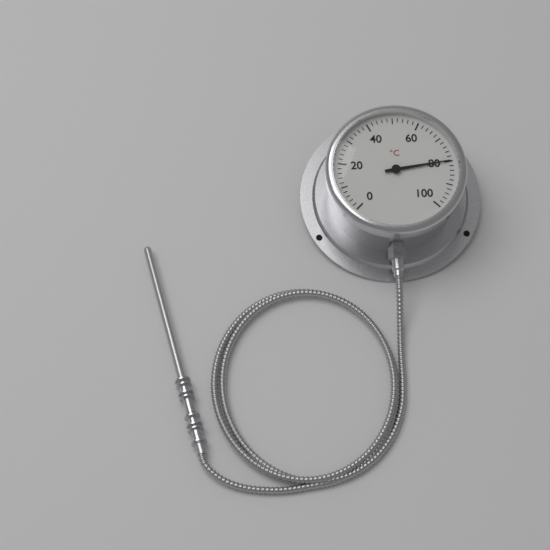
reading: 80 °C
